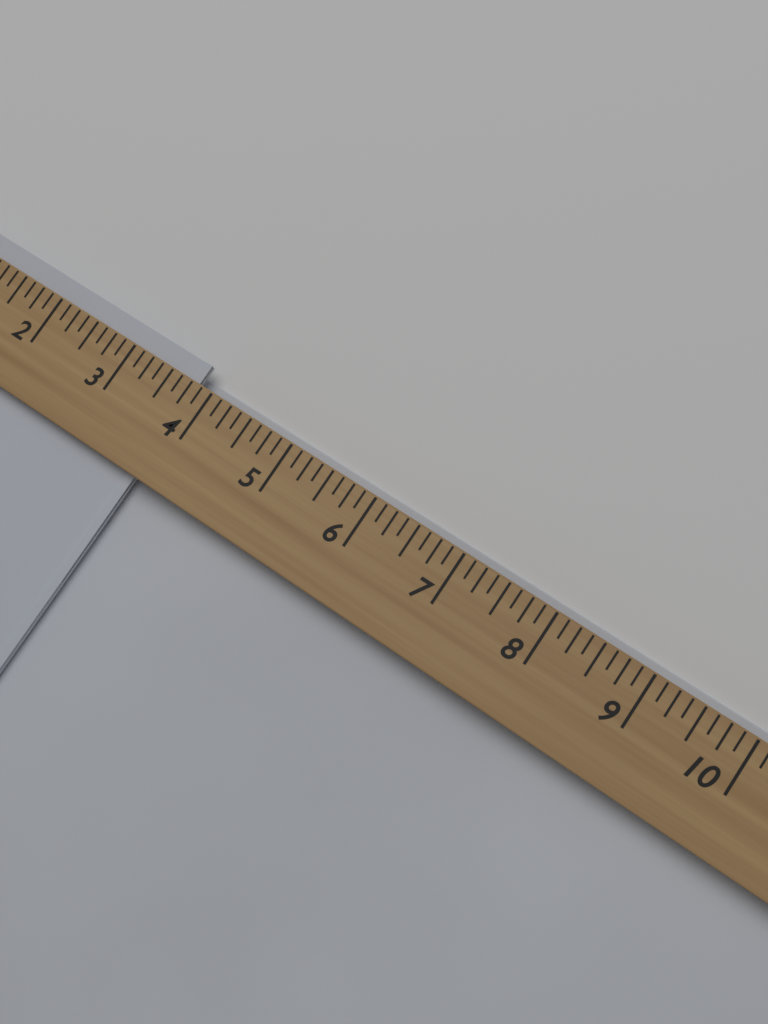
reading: 3.750 (no unit)
